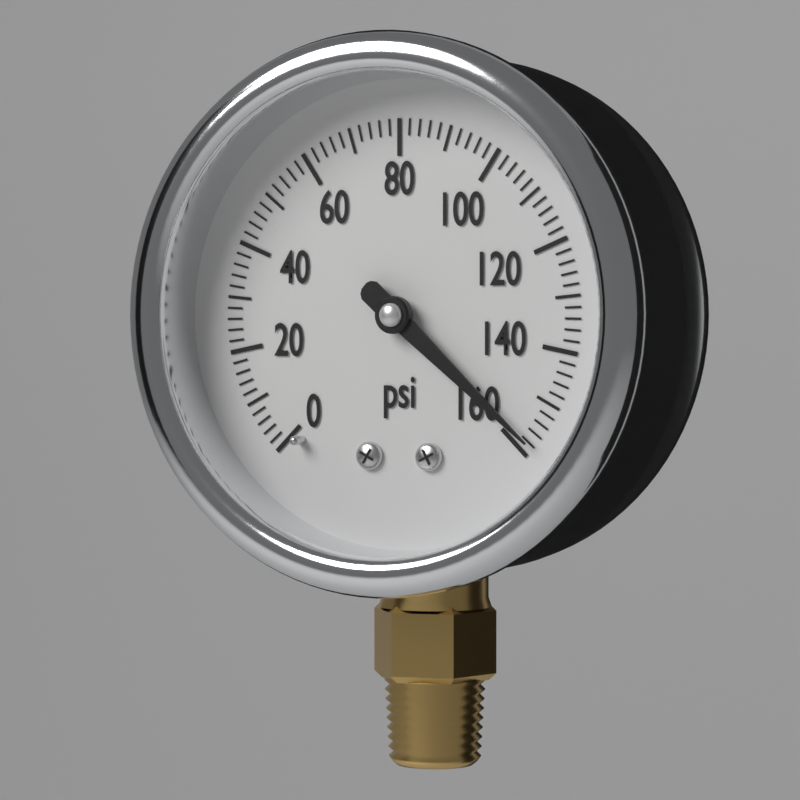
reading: 158 psi
